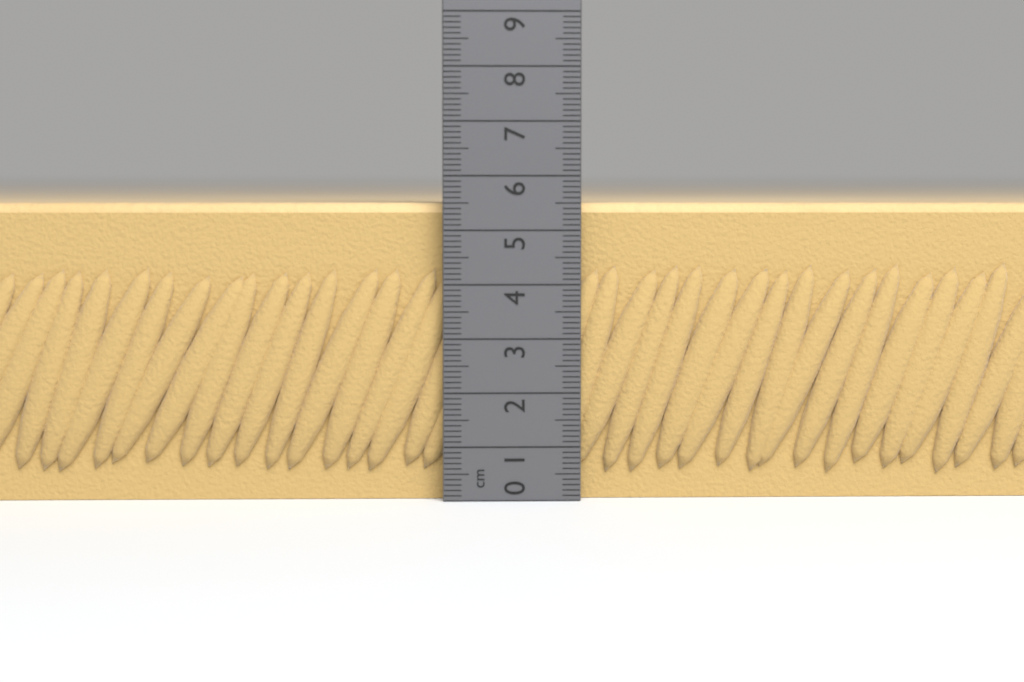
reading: 5.5 cm
